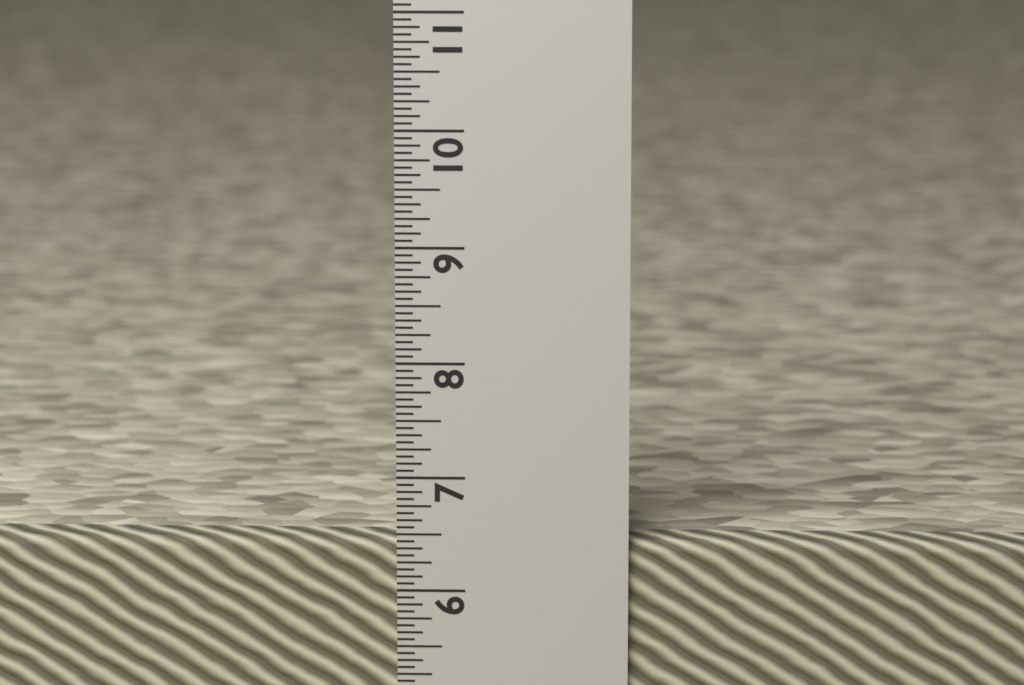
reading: 6.4375 in
